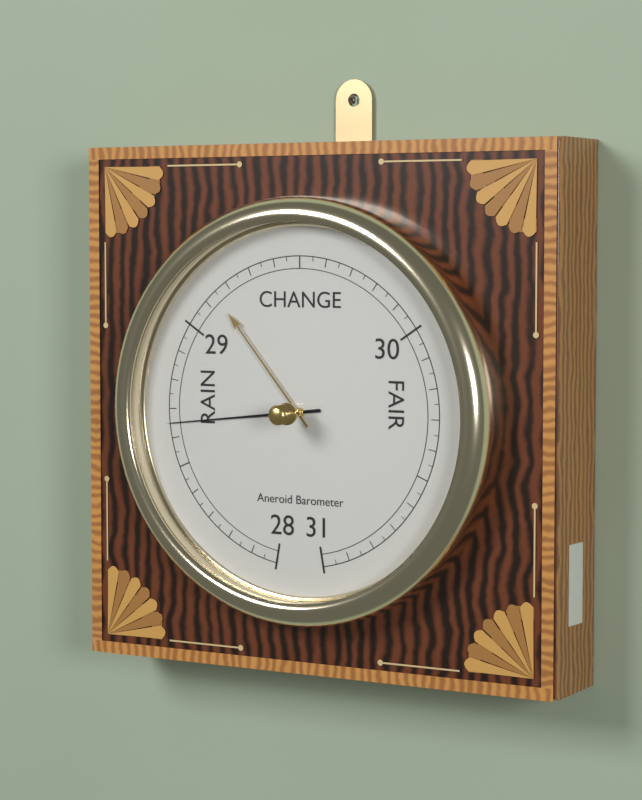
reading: 28.65 inHg
